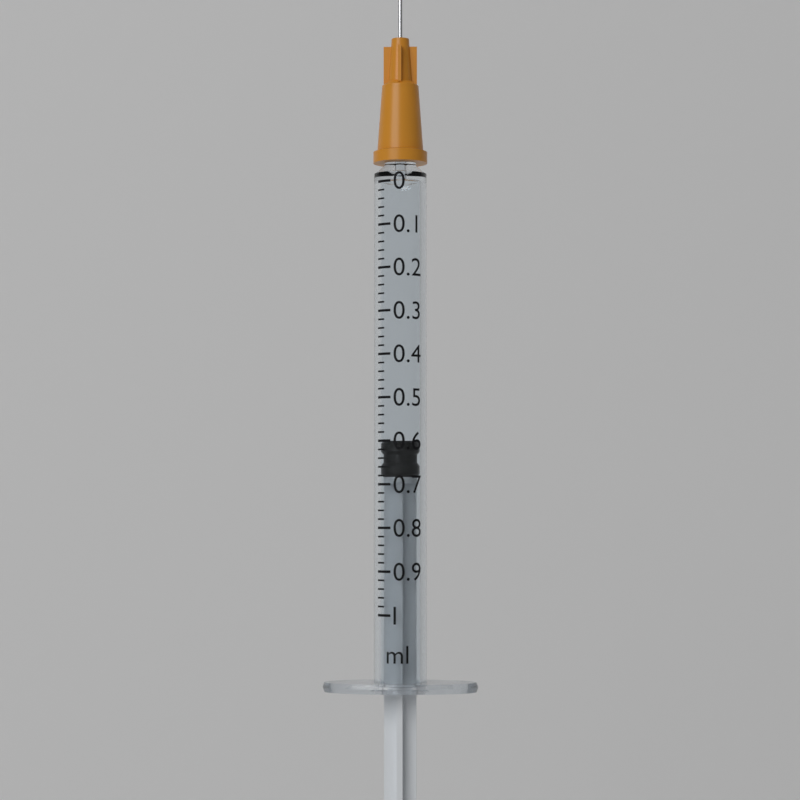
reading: 0.60 ml
